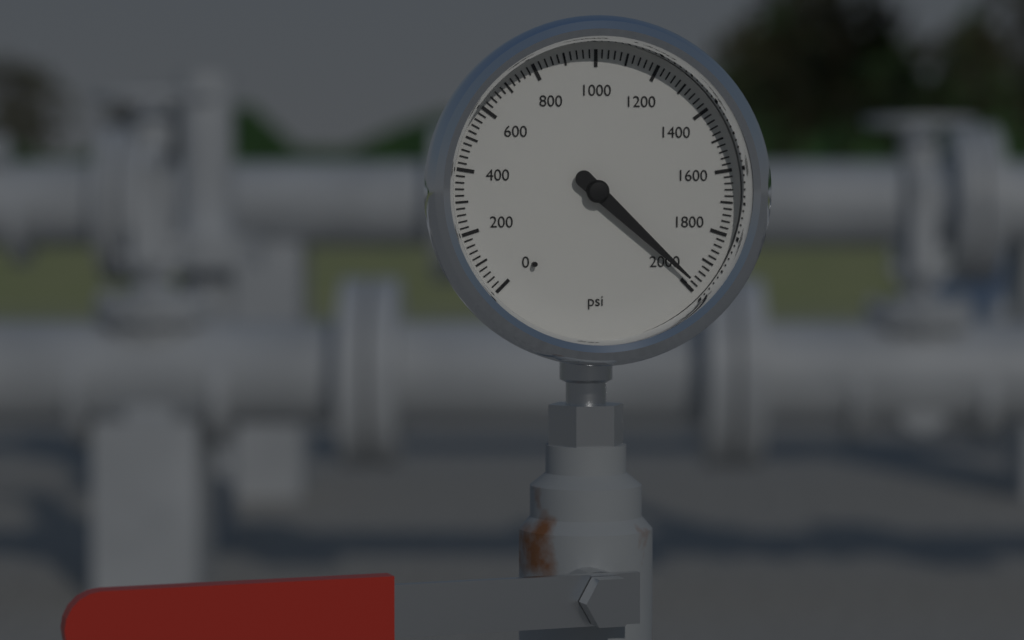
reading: 1980 psi
